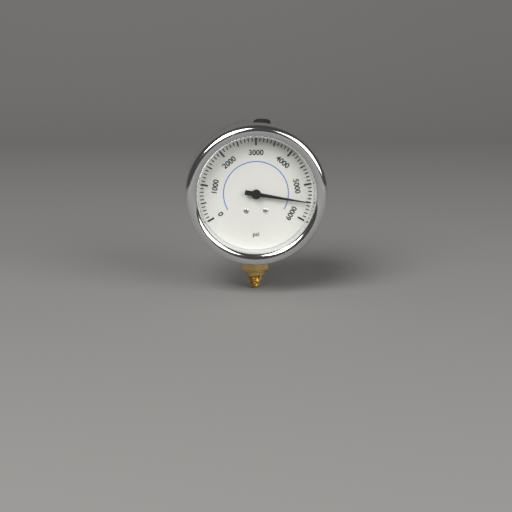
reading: 5500 psi
